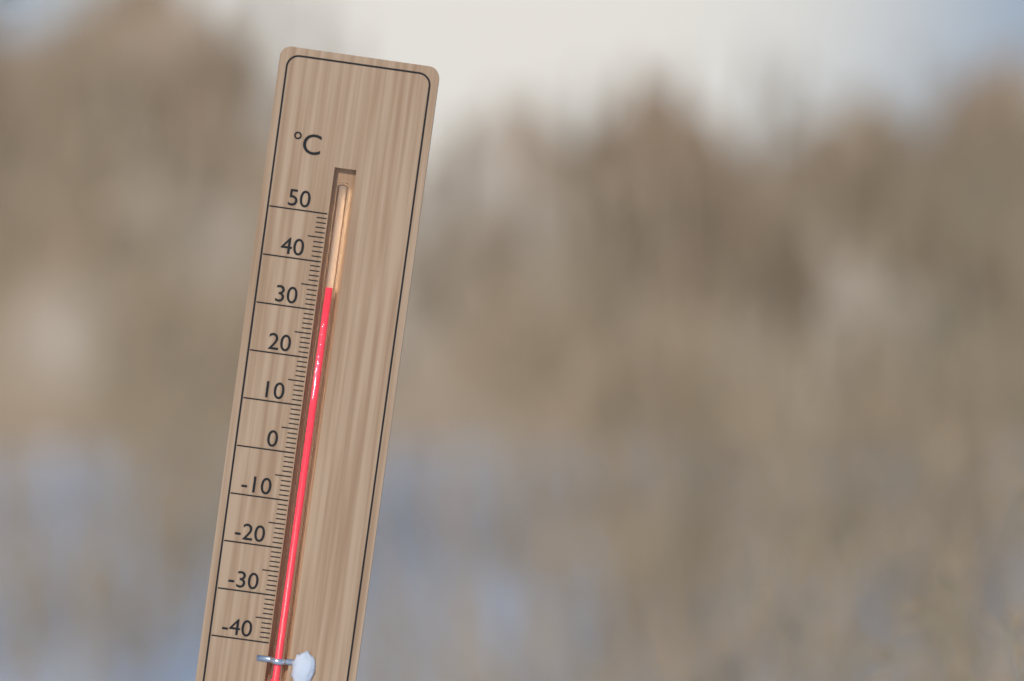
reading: 35 °C
